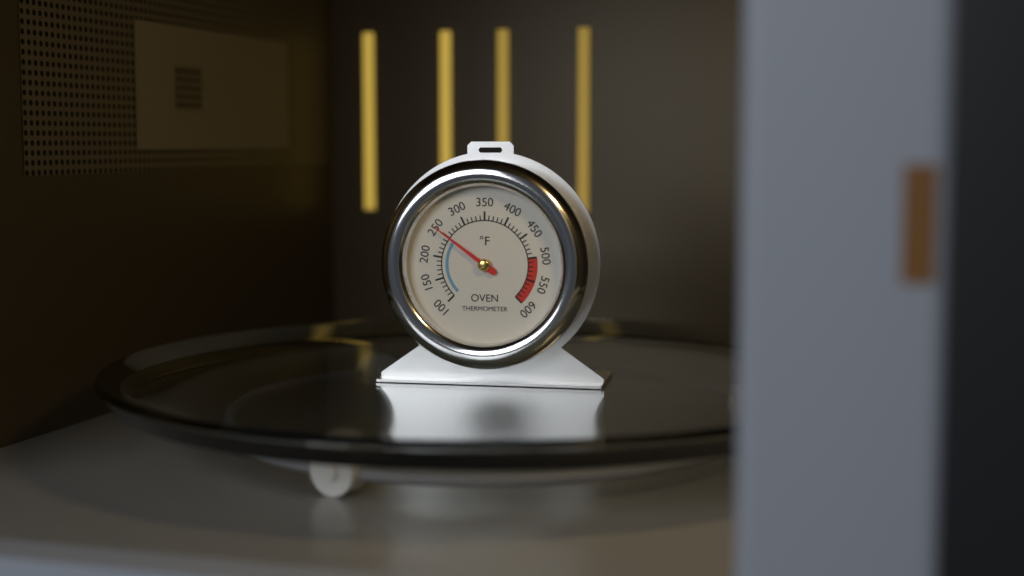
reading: 250 °F
